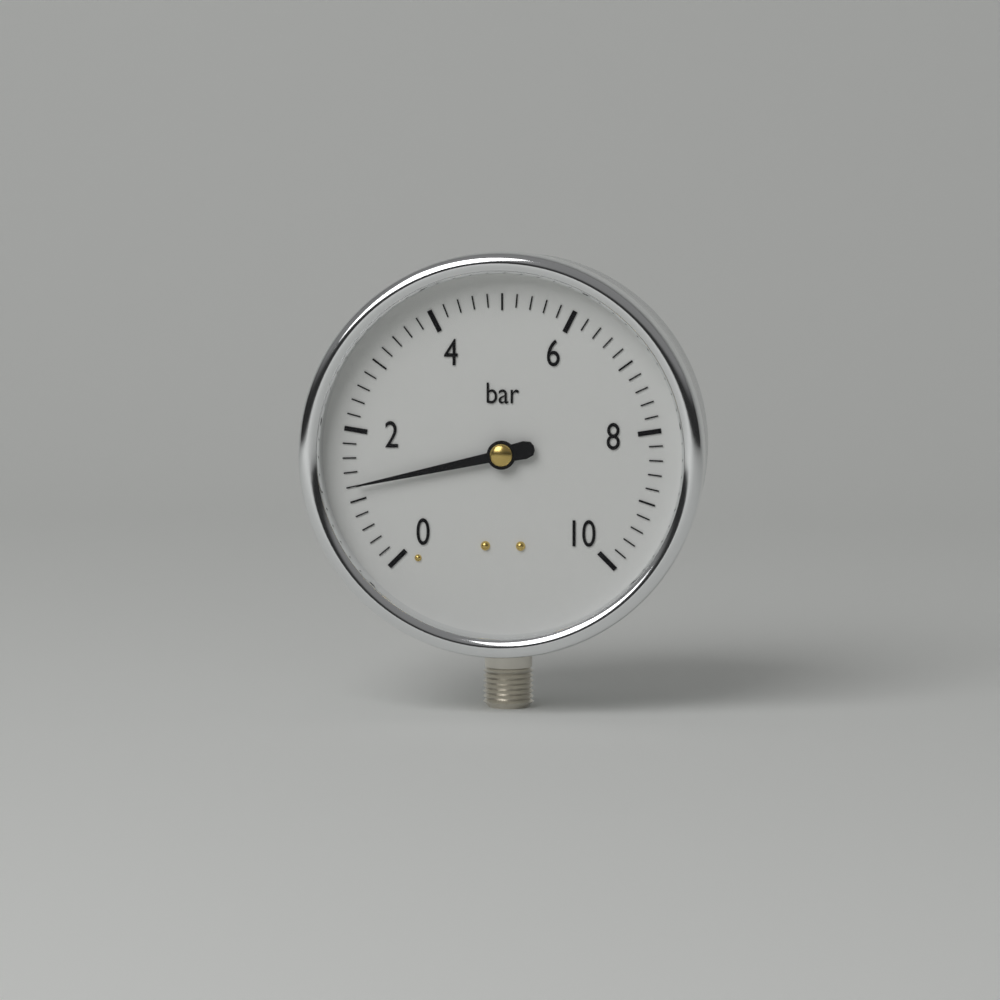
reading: 1.2 bar
